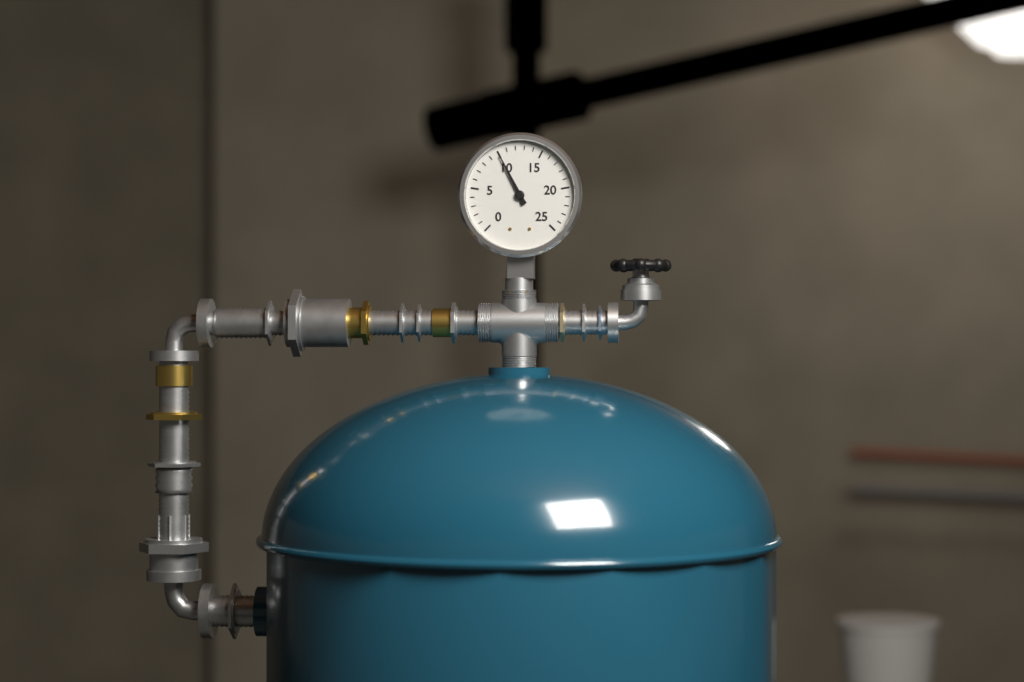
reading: 10 (no unit)
